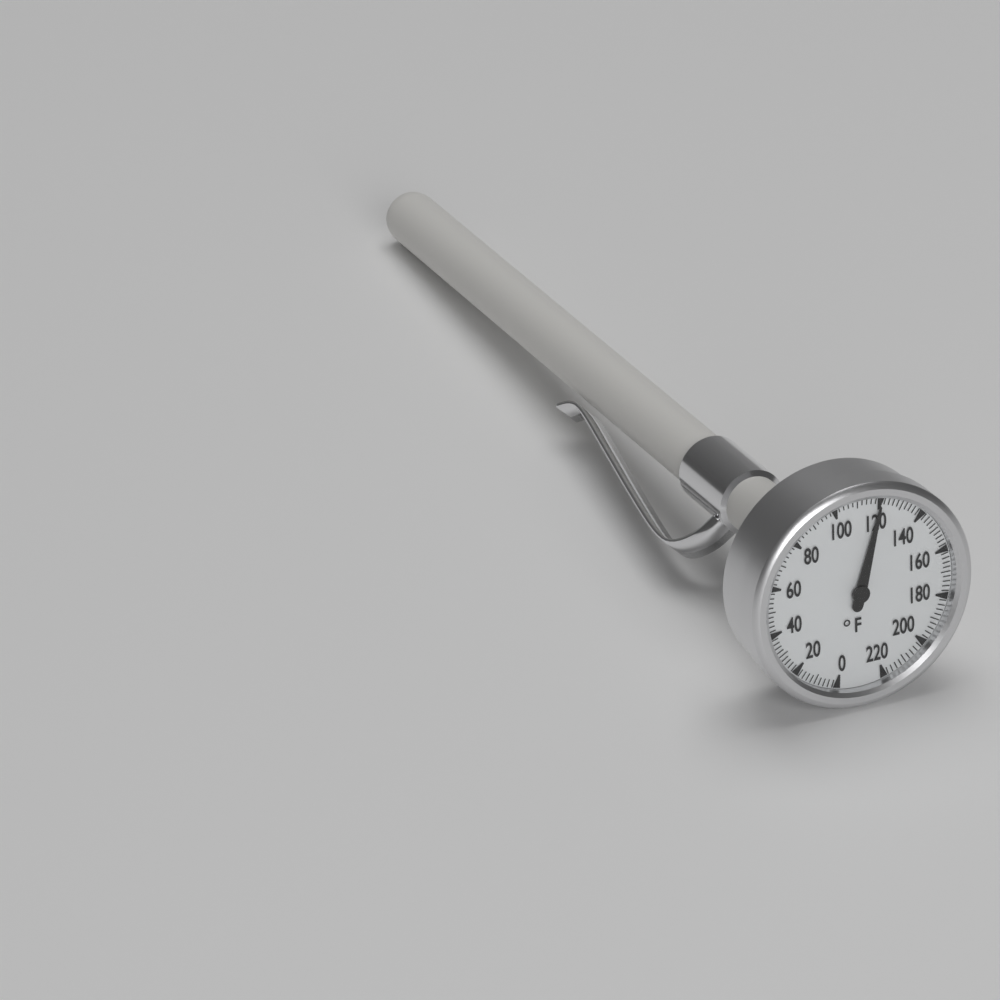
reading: 120 °F
